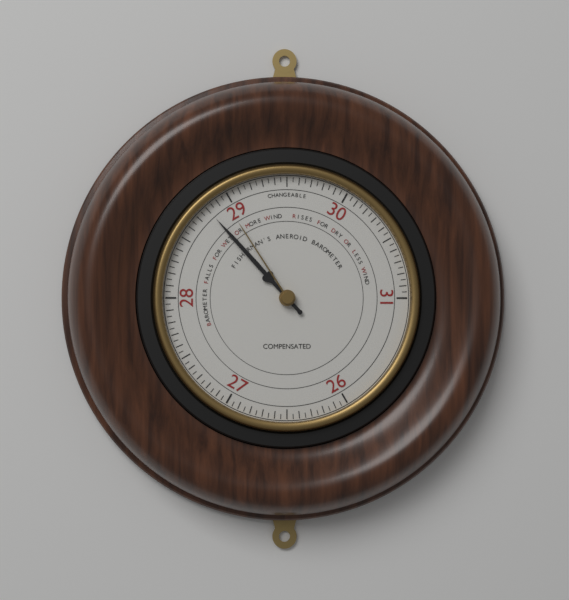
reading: 28.80 (no unit)
